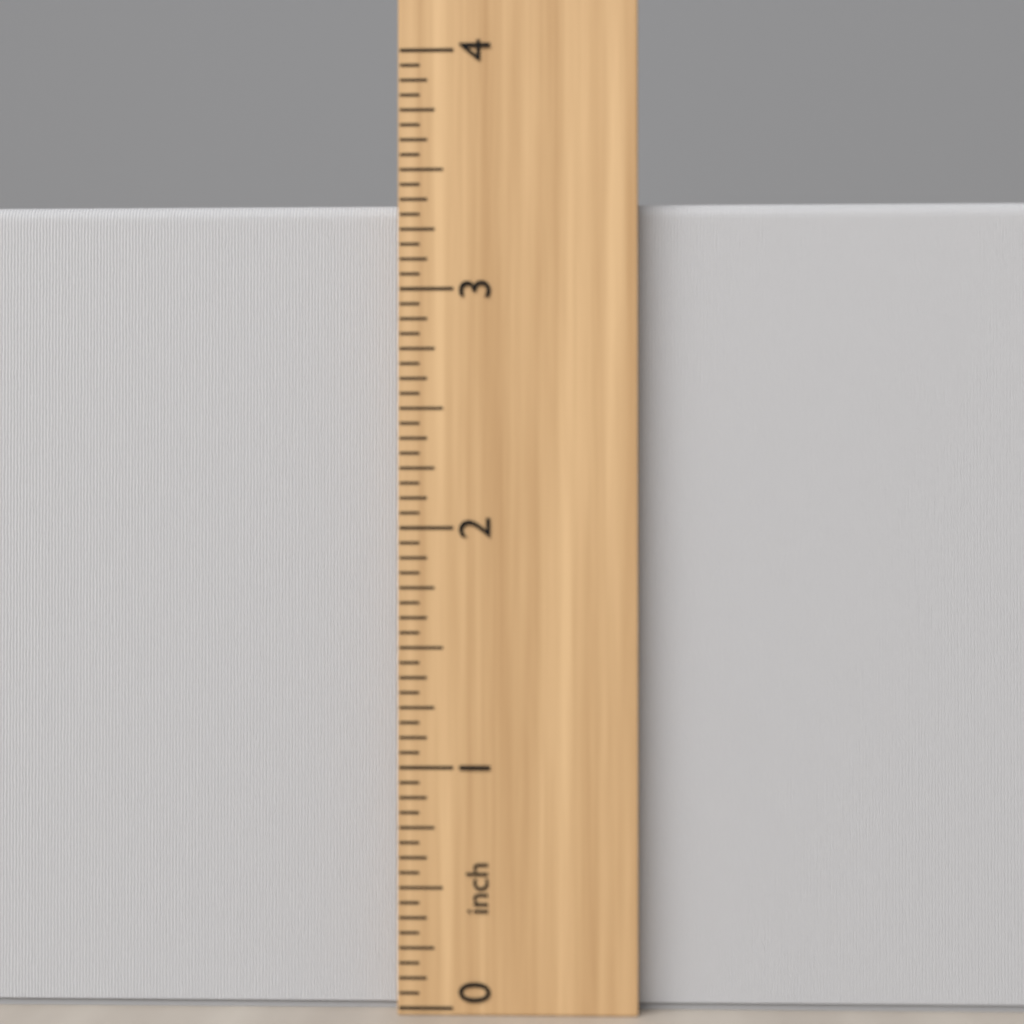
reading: 3.3750 inch
